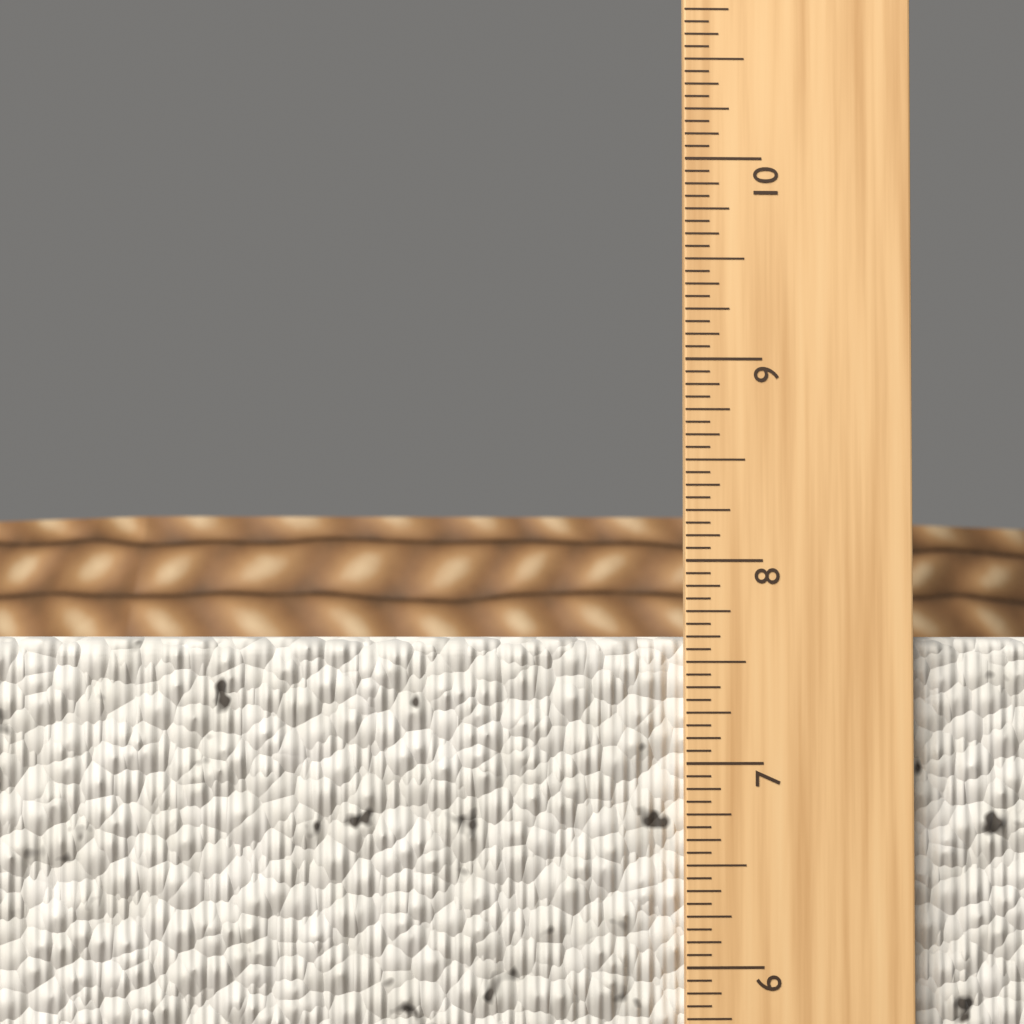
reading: 7.6250 in
